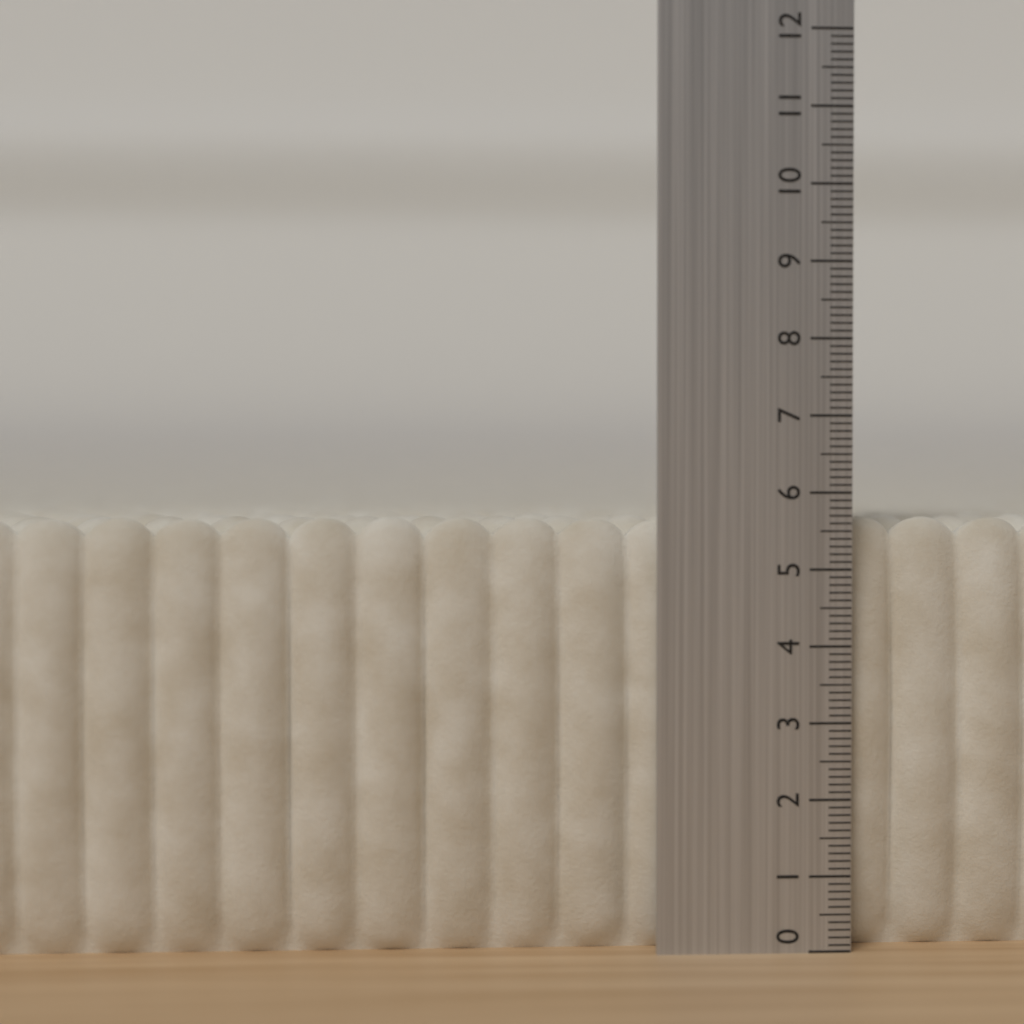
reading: 5.7 (no unit)
